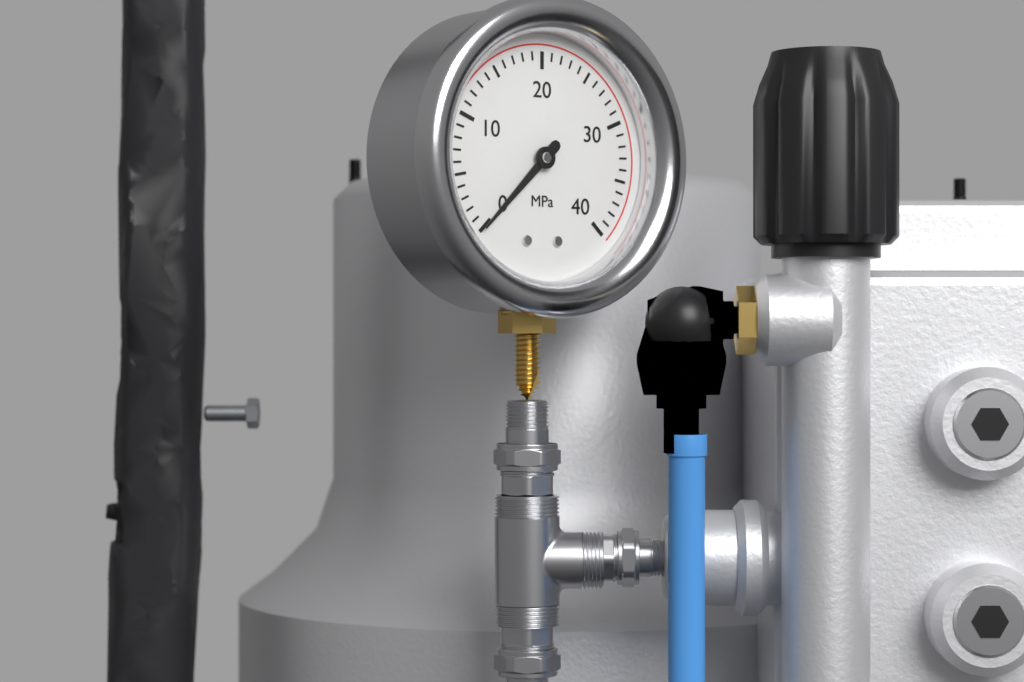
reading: 0 MPa
